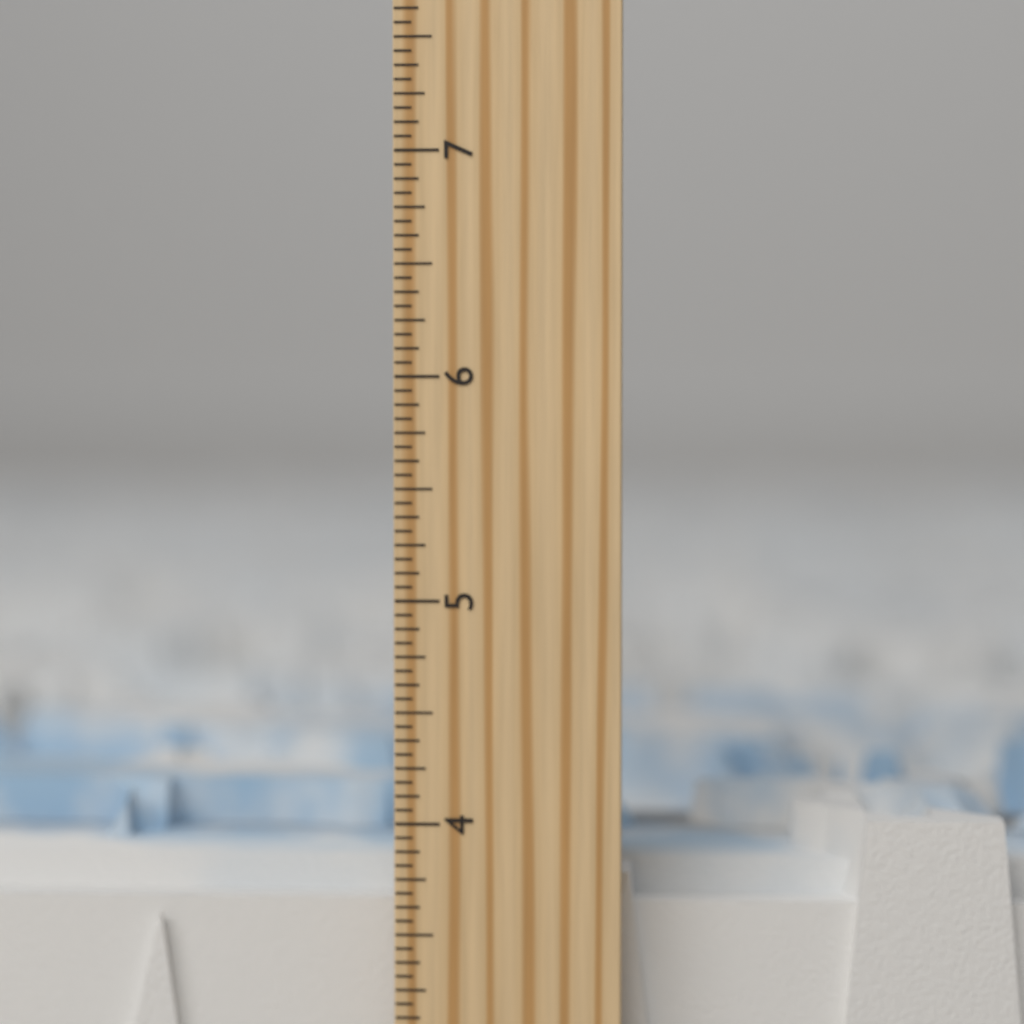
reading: 4.0000 inch
